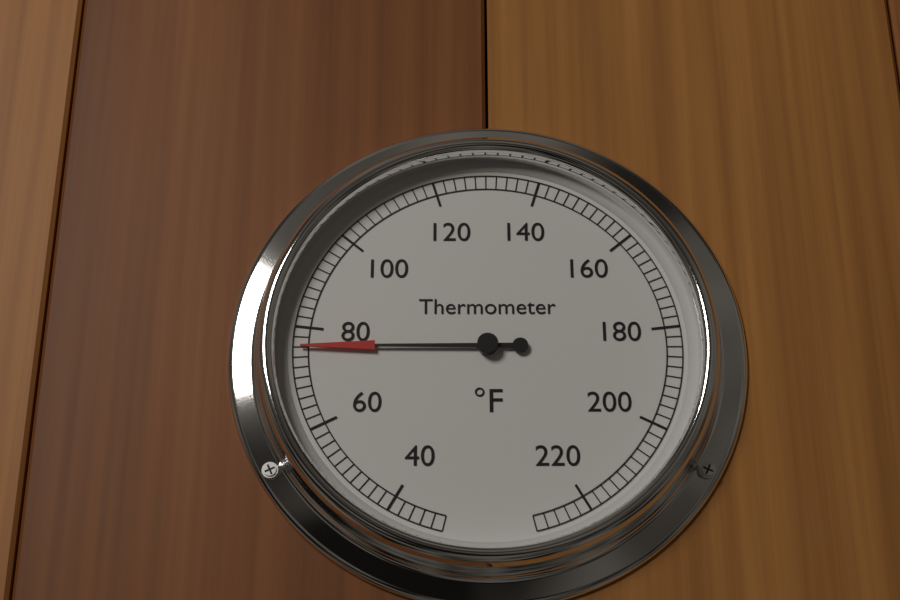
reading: 76 °F
